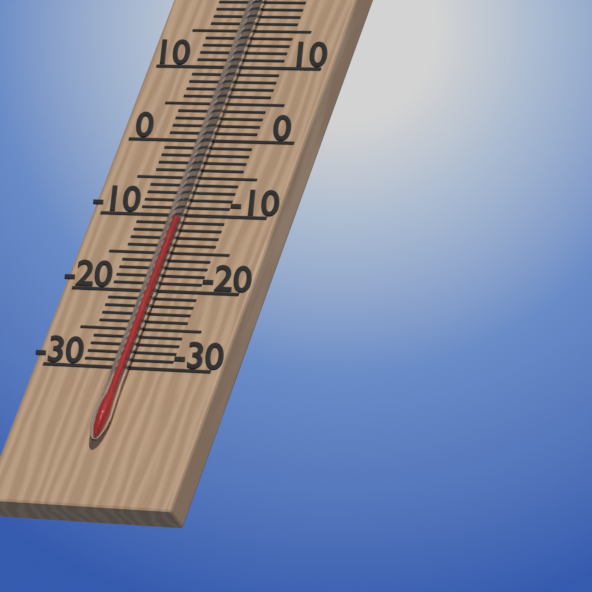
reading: -11 °C
